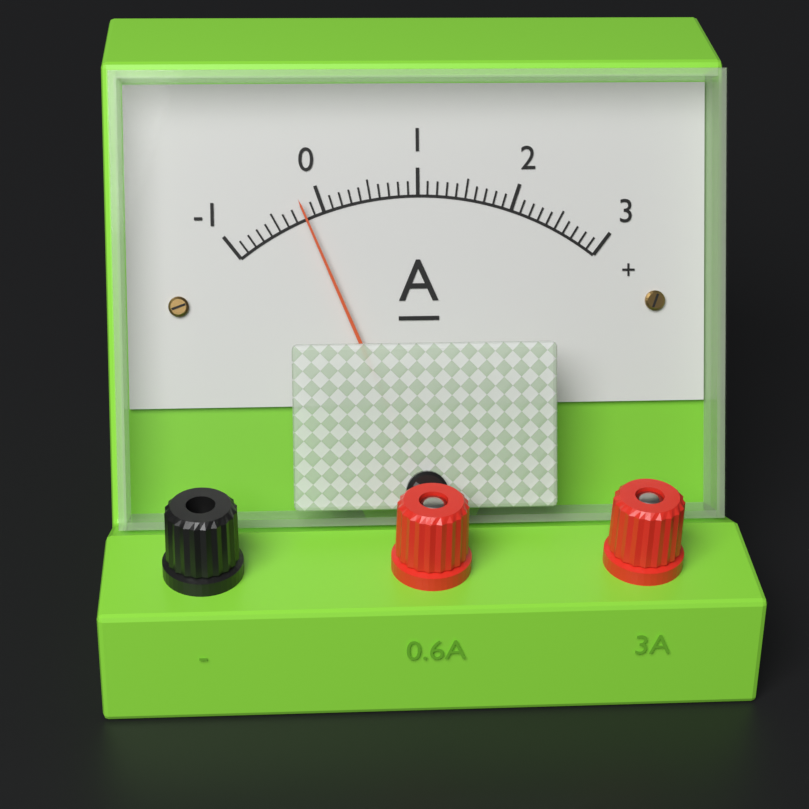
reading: -0.2 A
